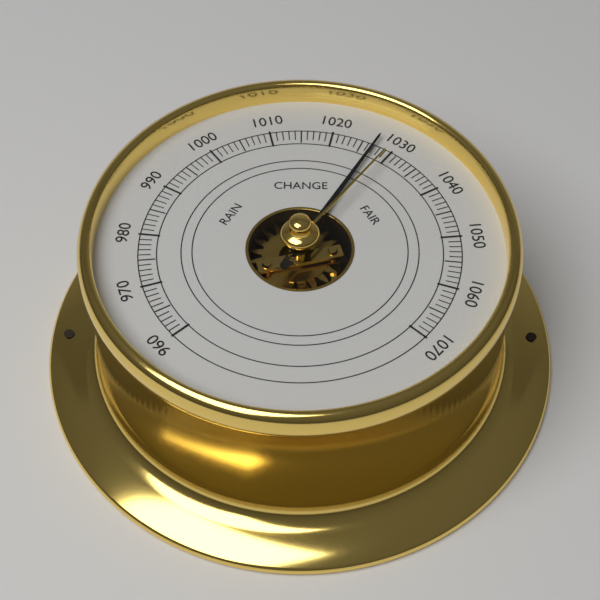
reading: 1027 (no unit)
